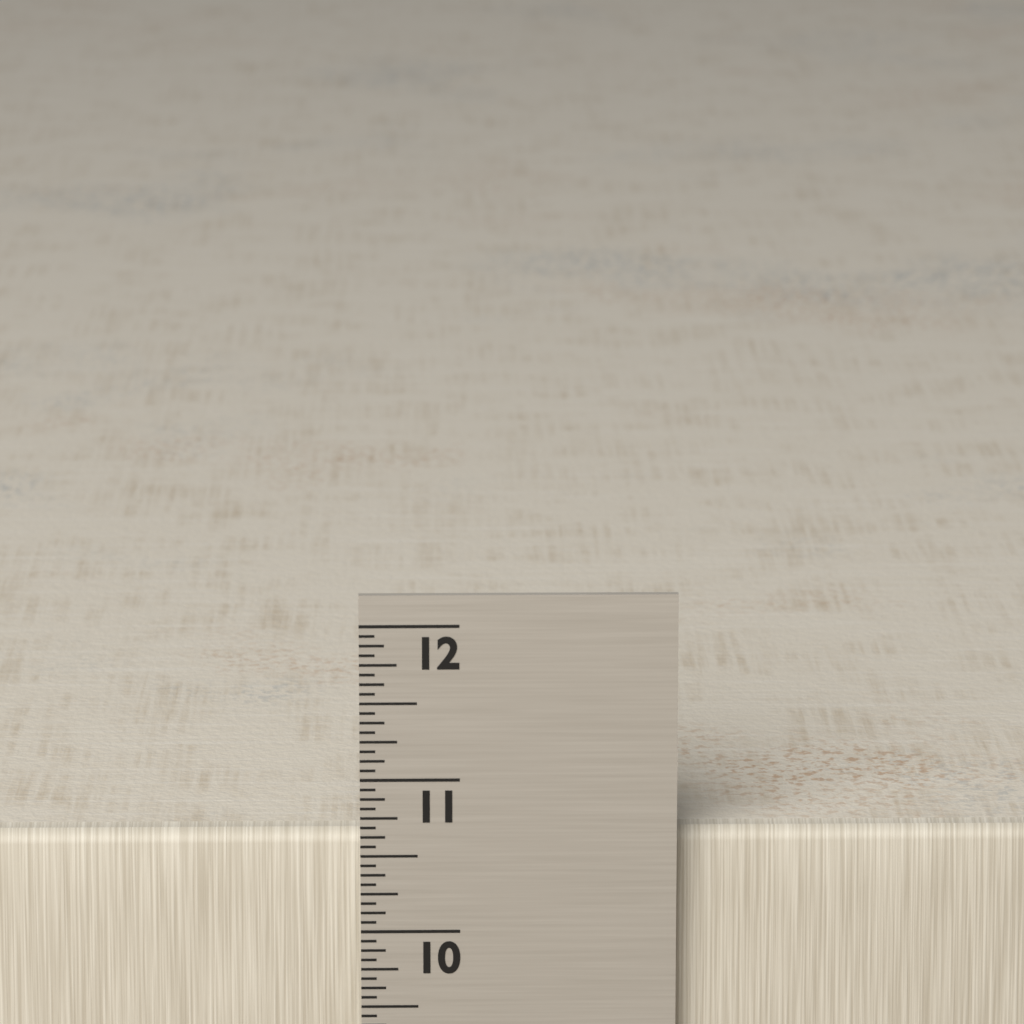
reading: 10.6250 in
